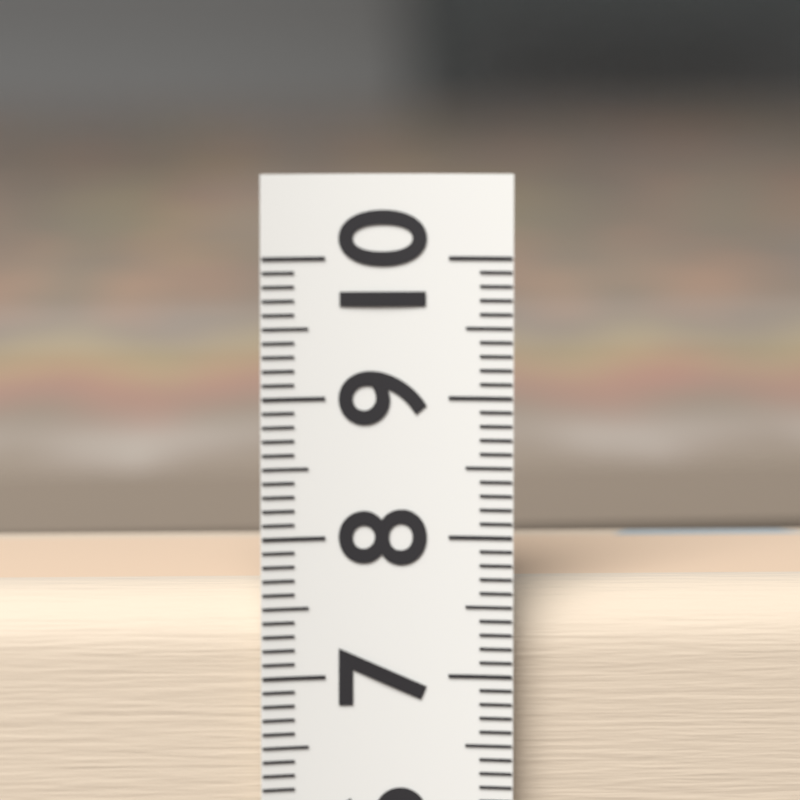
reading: 7.6 (no unit)
